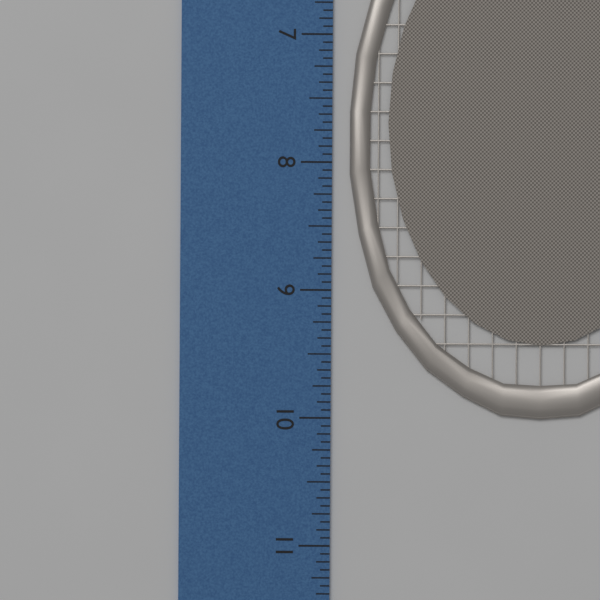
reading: 10.0000 inch
